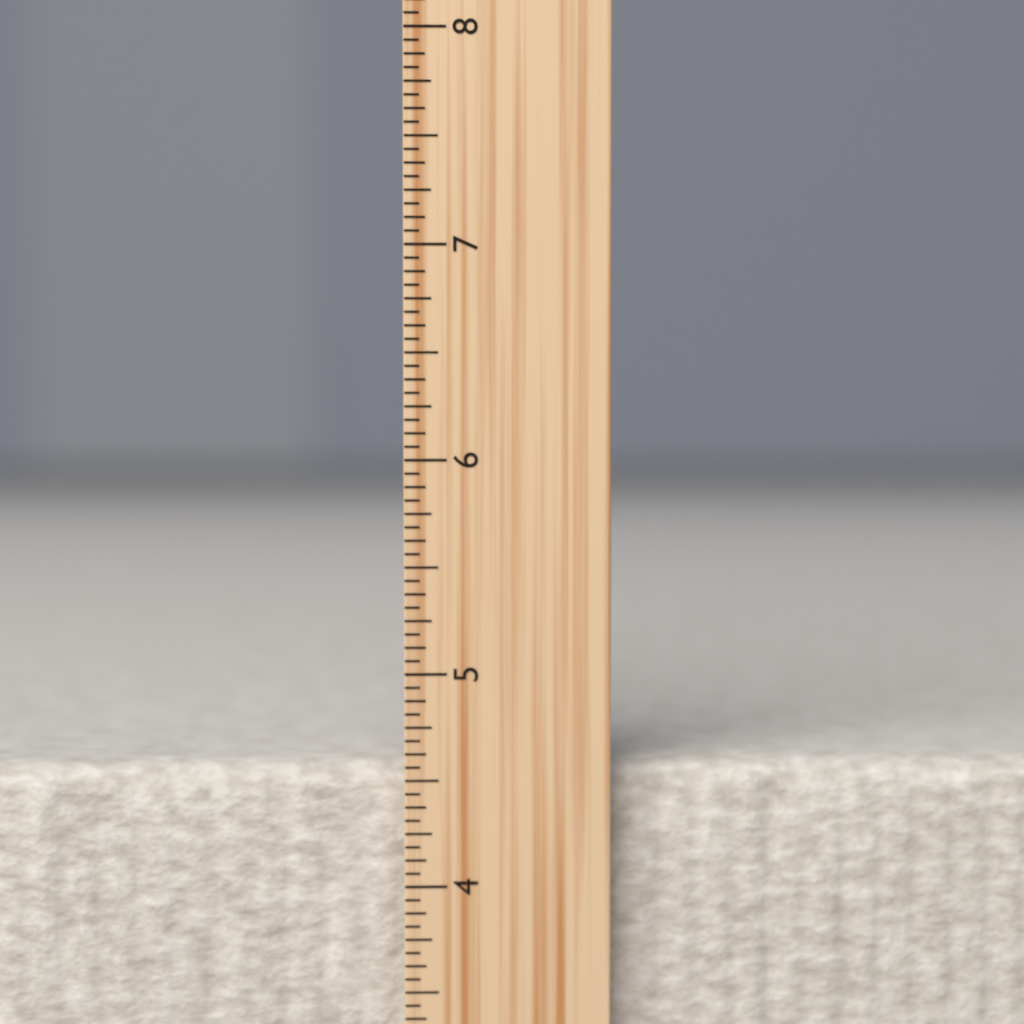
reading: 4.5625 inch
